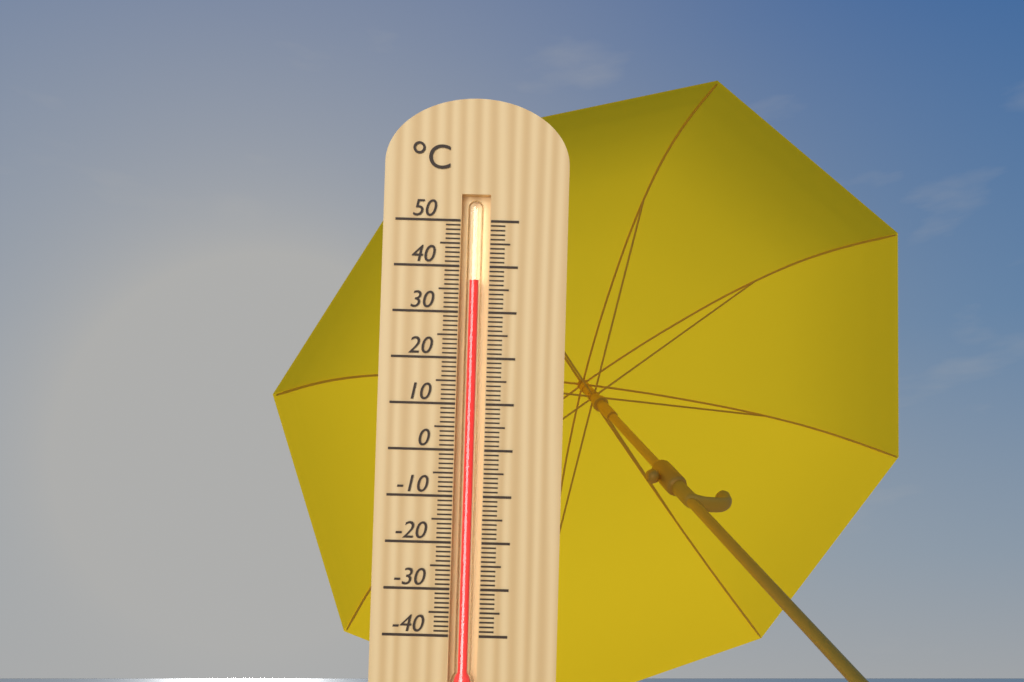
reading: 37 °C
